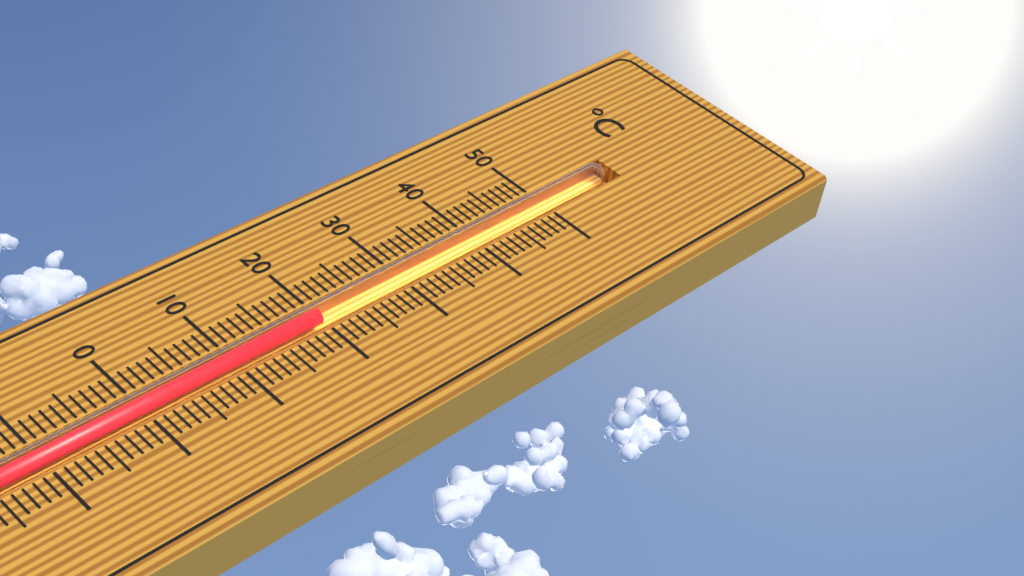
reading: 20 °C
